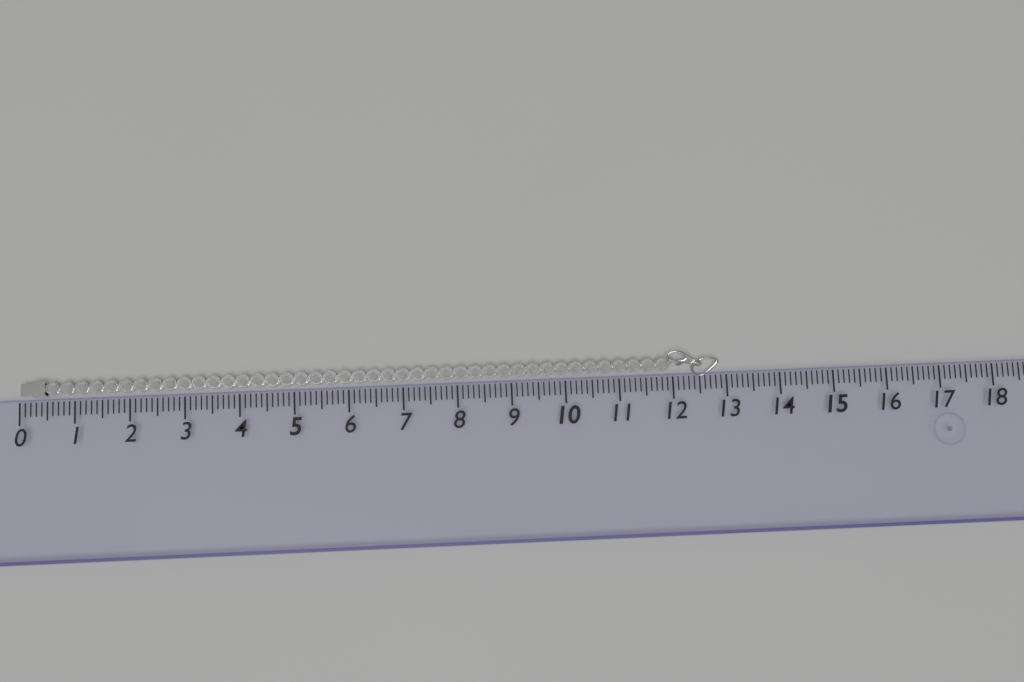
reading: 12.9 (no unit)
